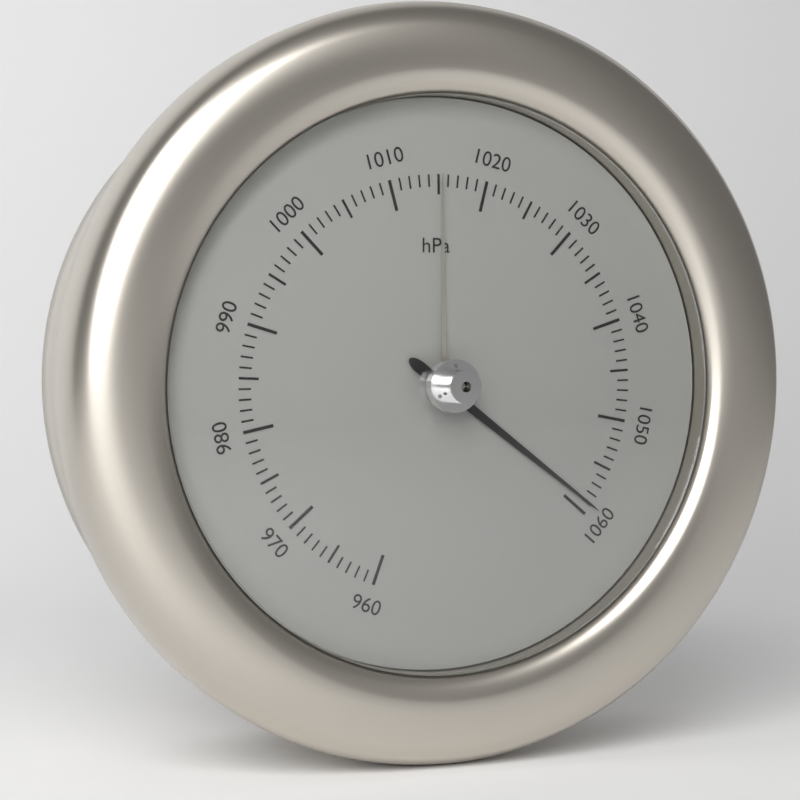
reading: 1059 hPa
